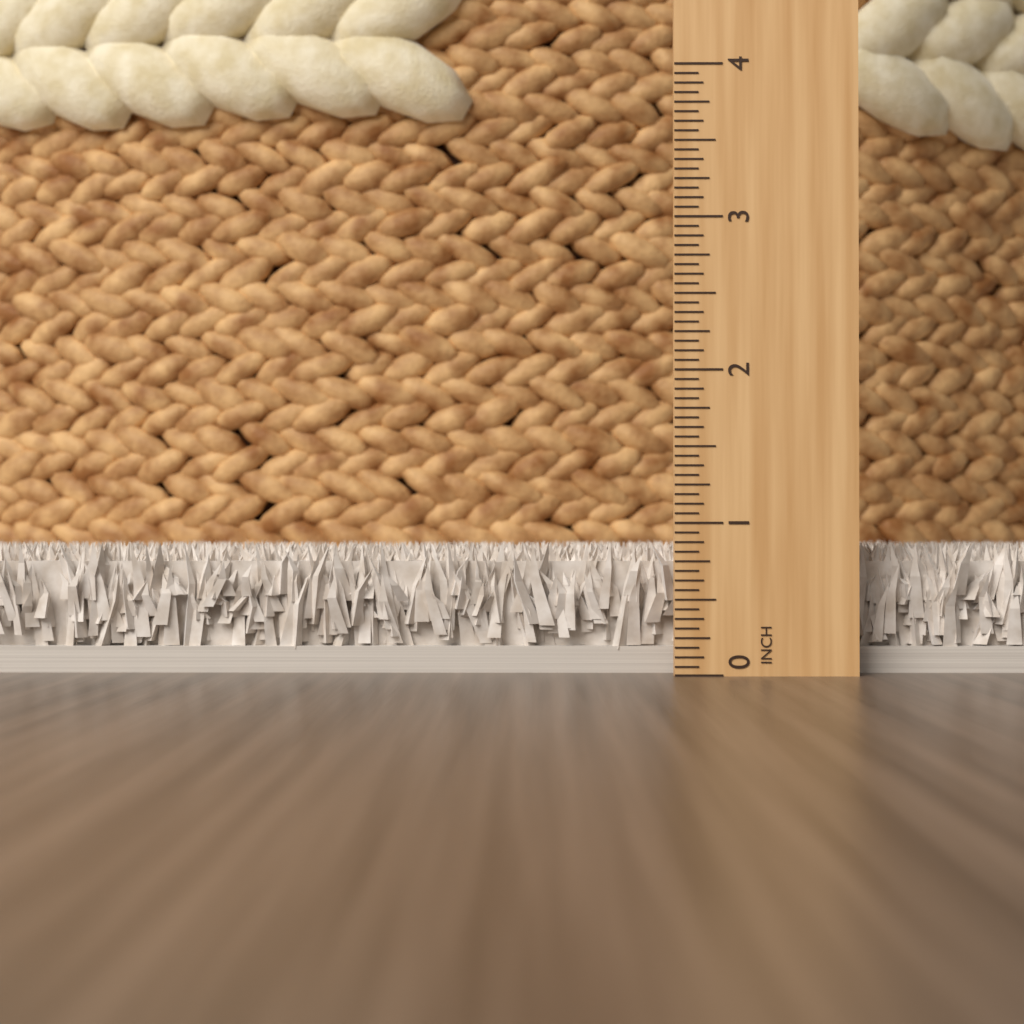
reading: 0.8750 in
